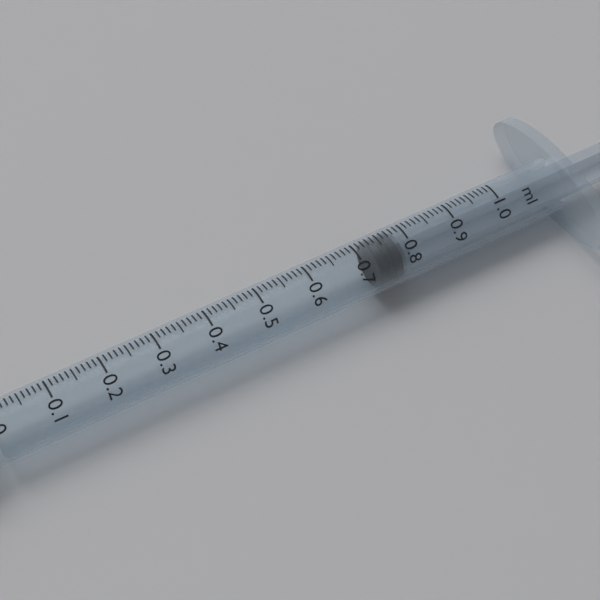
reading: 0.73 ml
